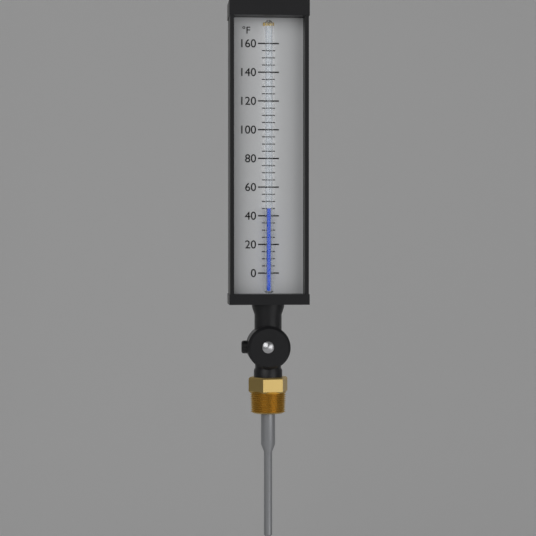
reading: 45 °F
